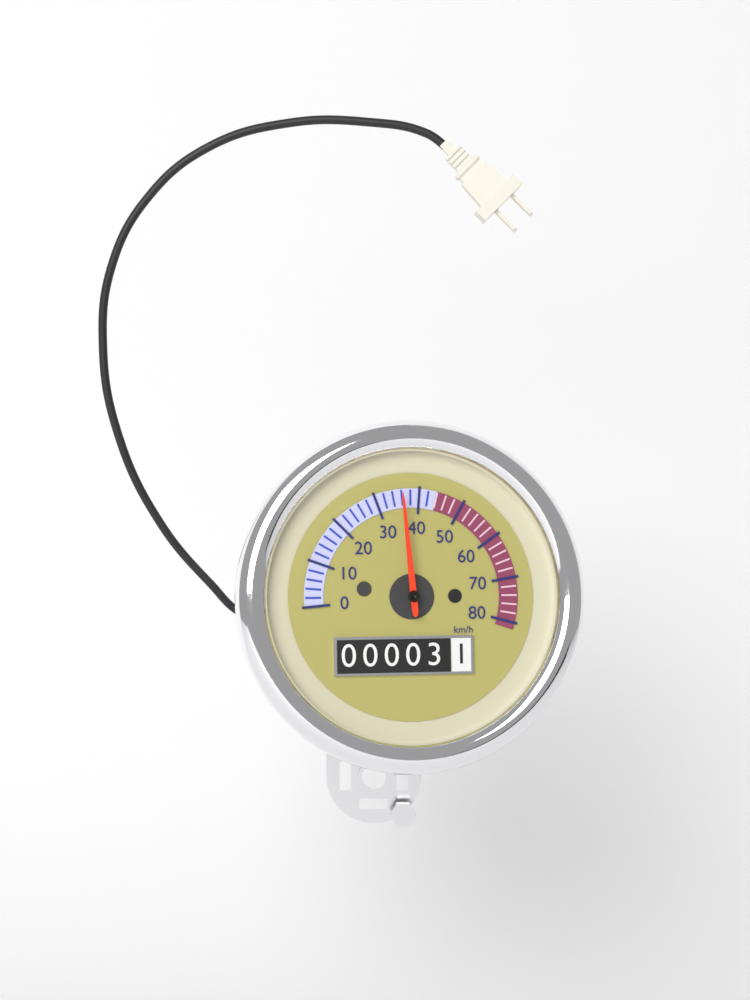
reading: 36 km/h
